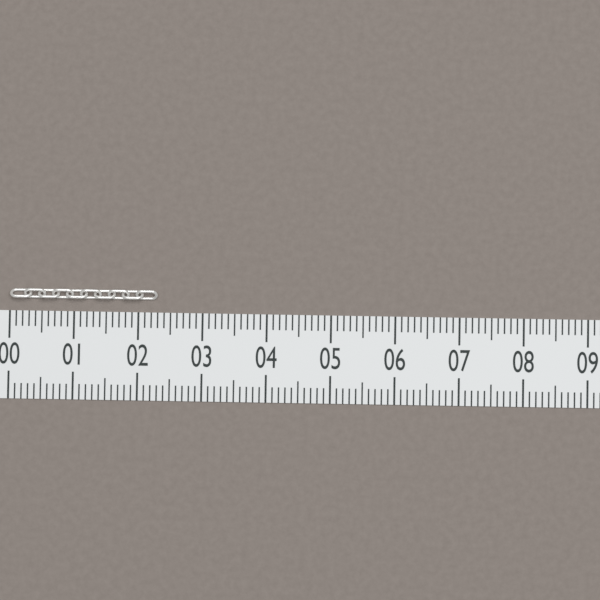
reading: 2.3 (no unit)
